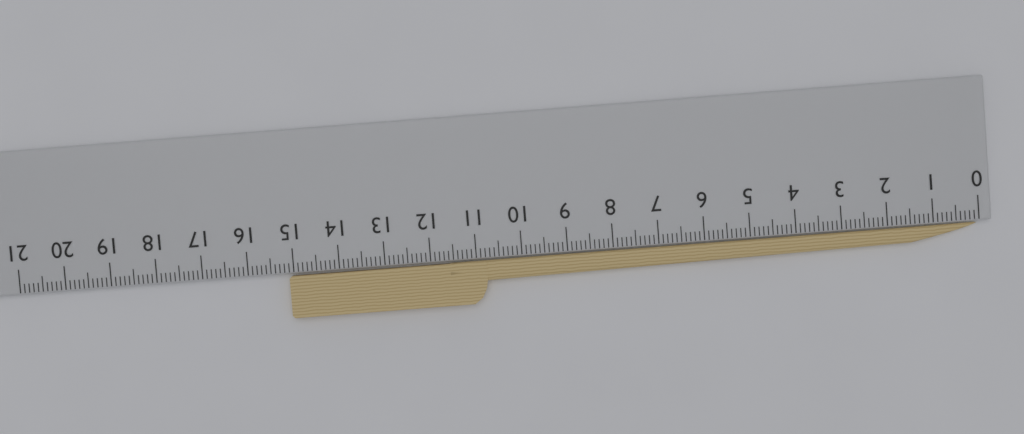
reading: 15.1 cm
